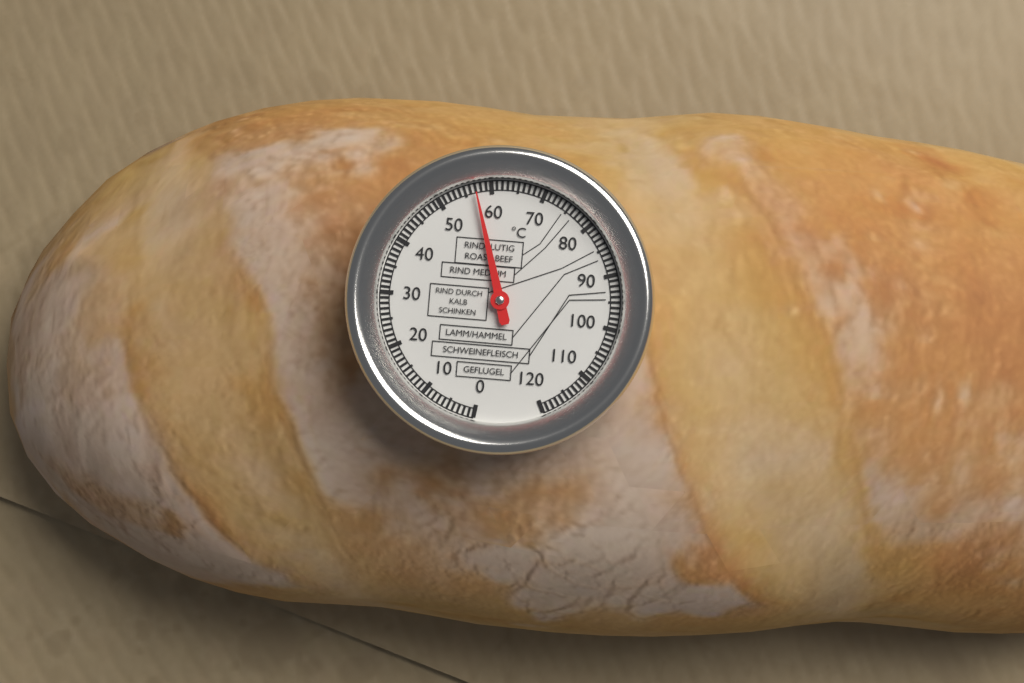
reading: 57 °C
